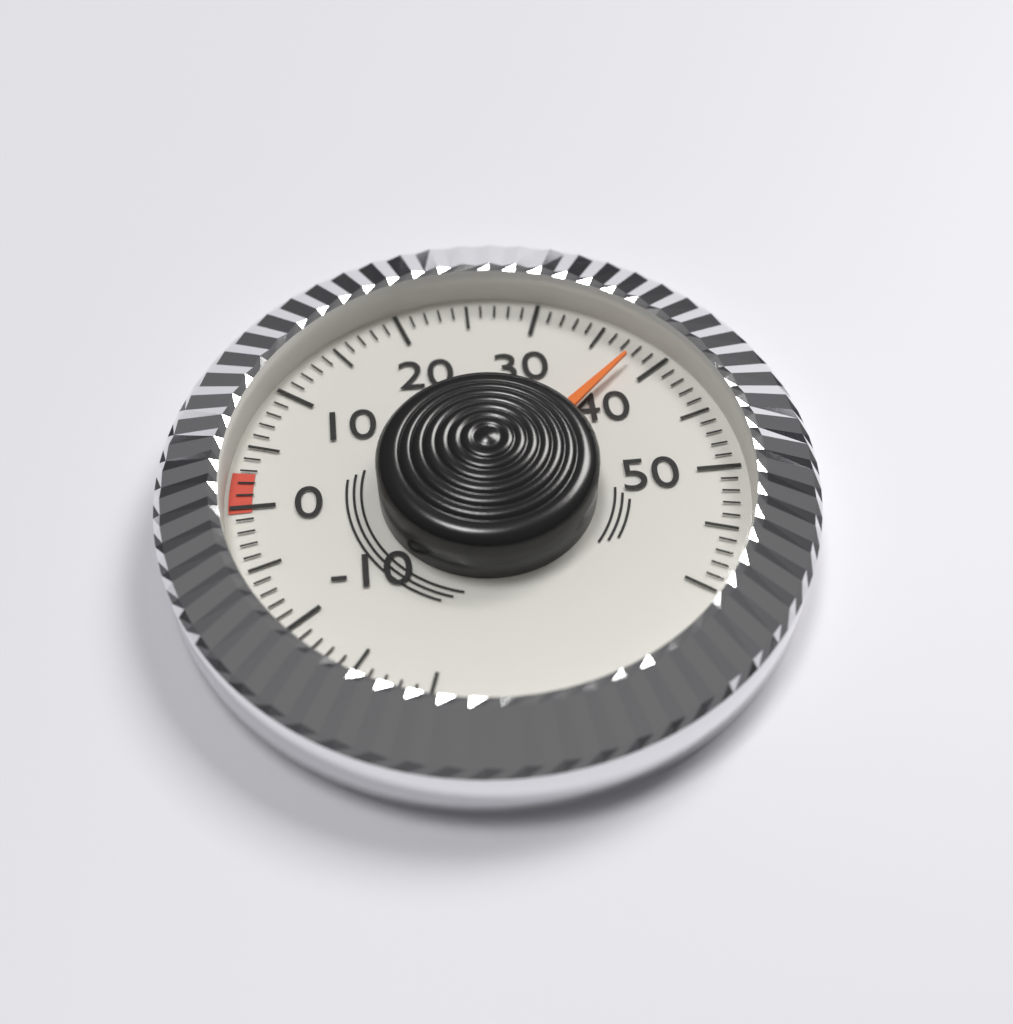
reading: 38 (no unit)
